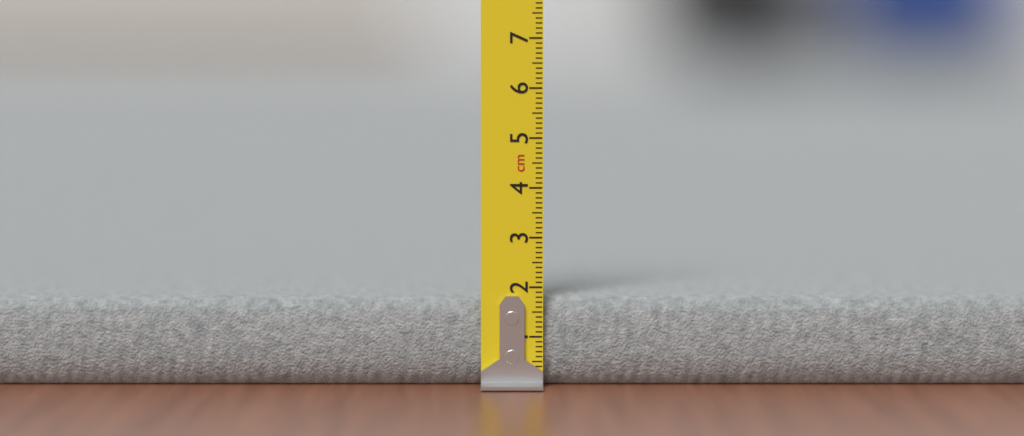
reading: 1.8 cm
